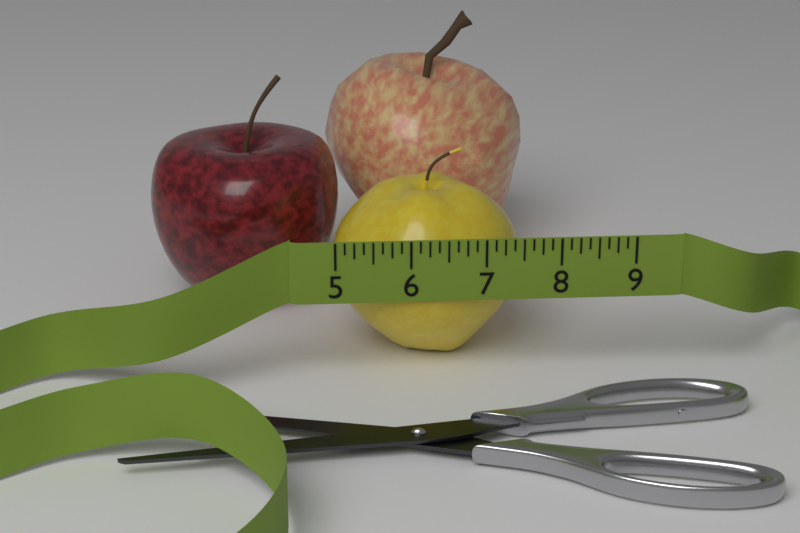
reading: 7.625 (no unit)
